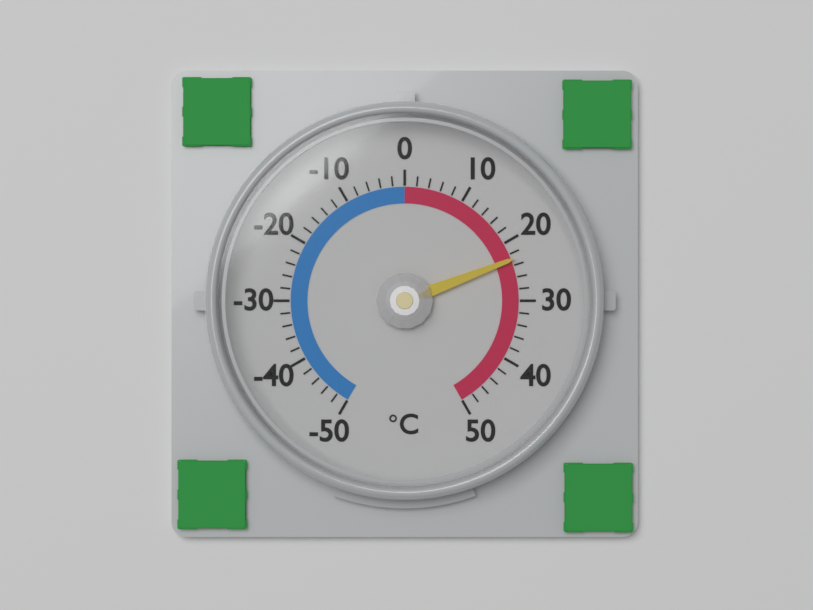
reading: 23 °C
